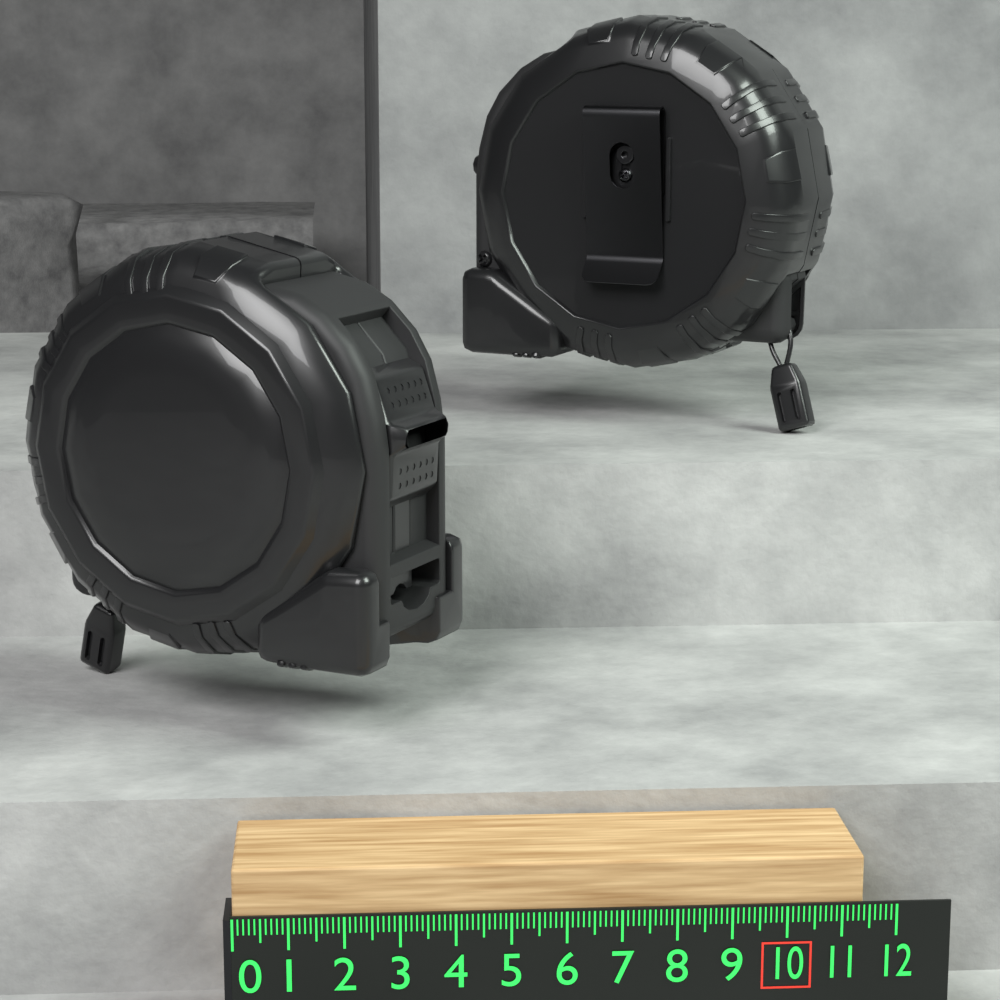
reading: 11.4 (no unit)
